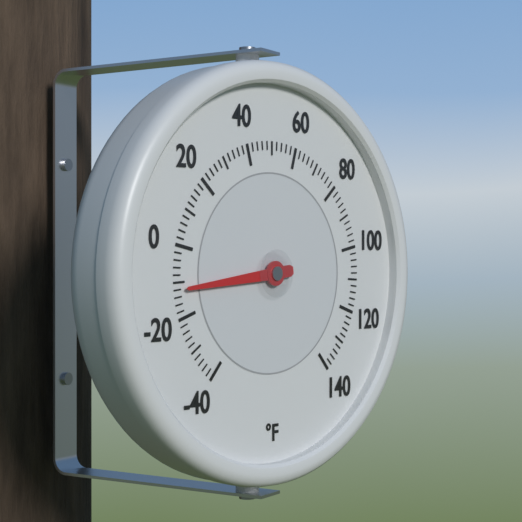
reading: -12 °F
